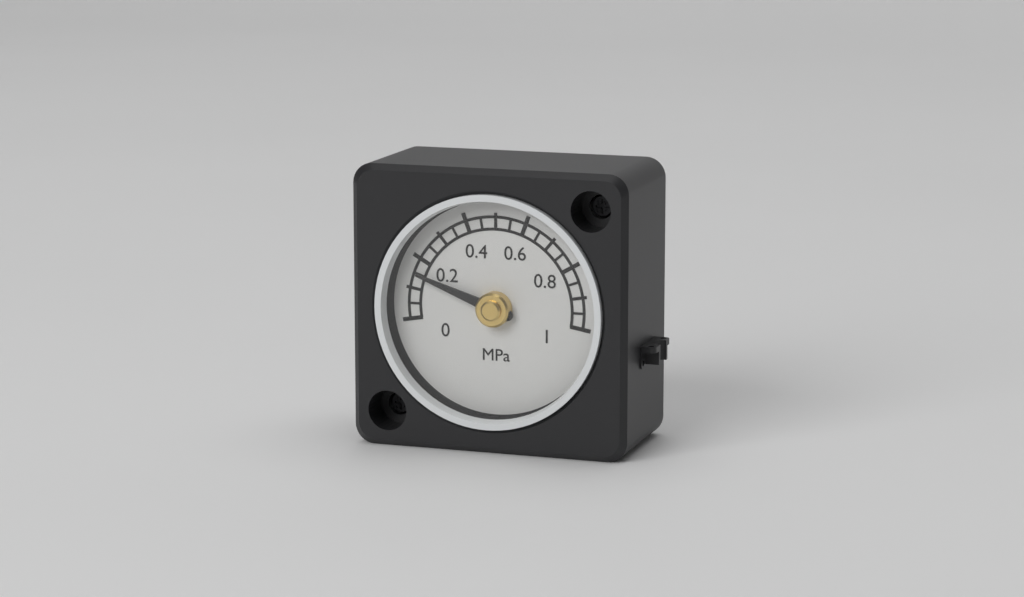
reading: 0.15 MPa
